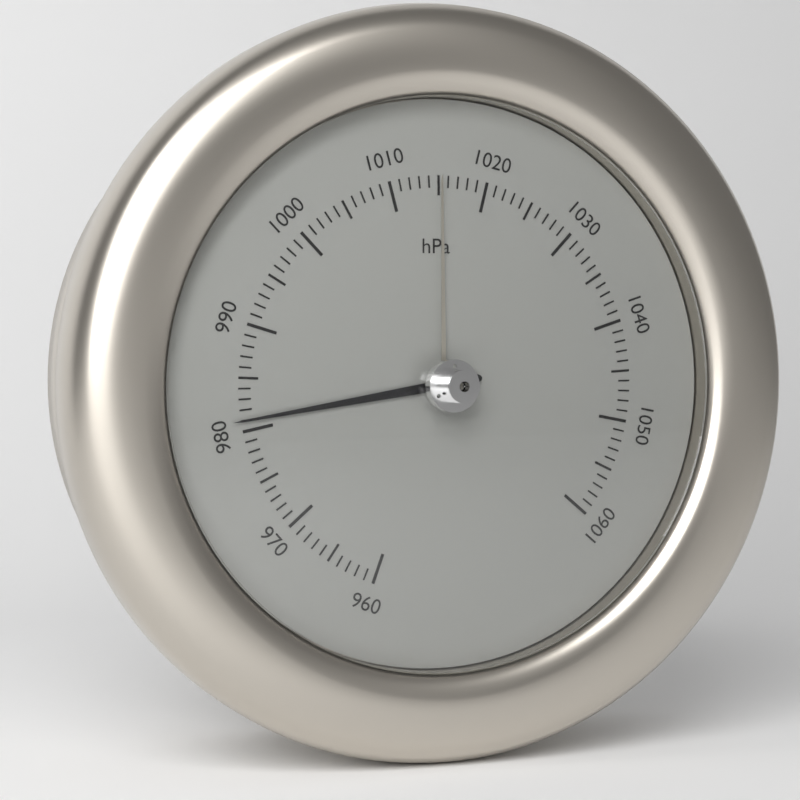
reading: 981 hPa
